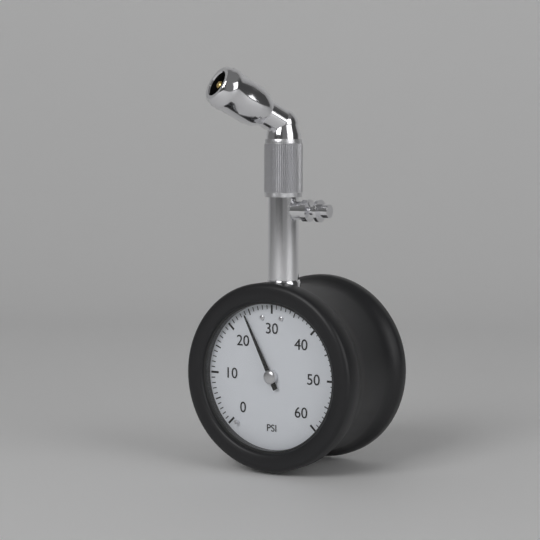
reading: 24 psi
